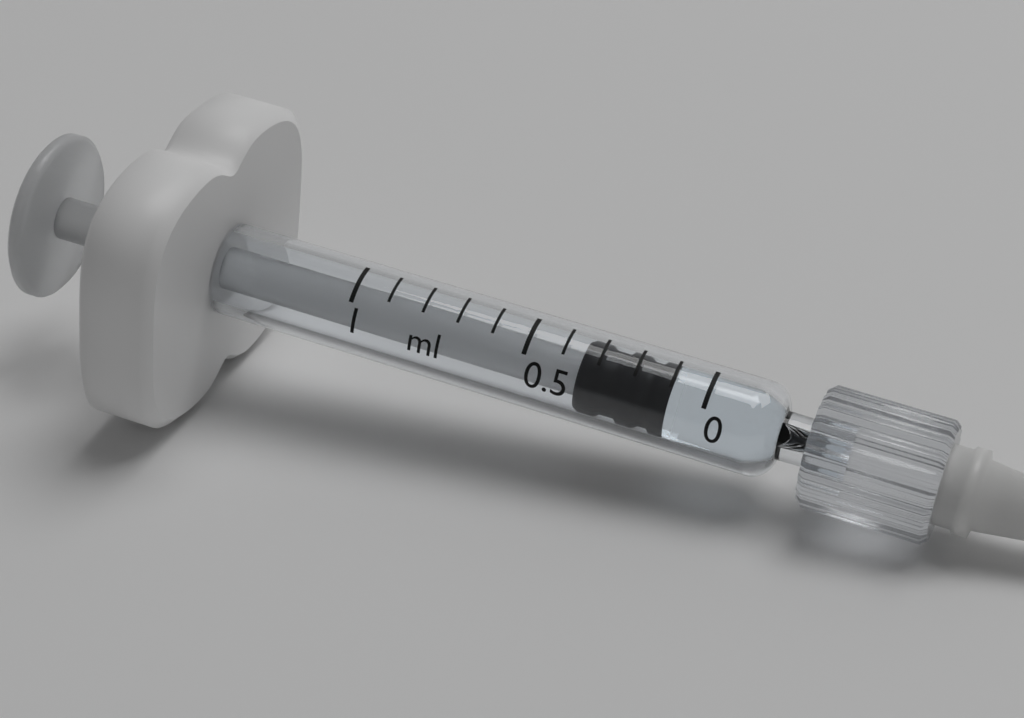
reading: 0.1 ml
